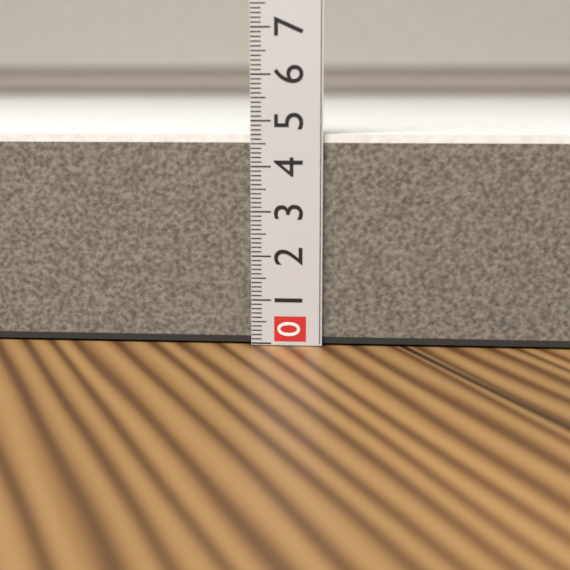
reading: 4.7 (no unit)
